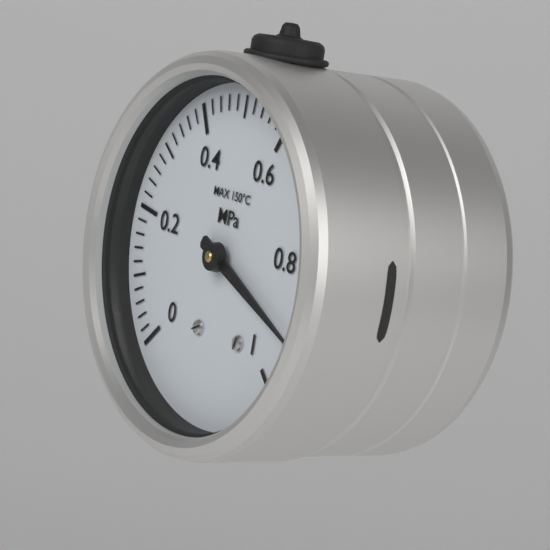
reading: 0.92 MPa
